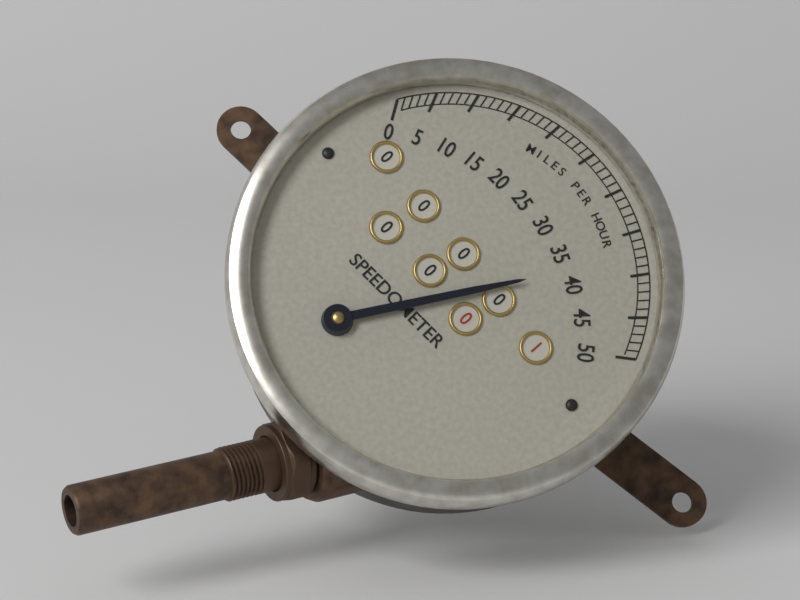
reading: 38 mph
